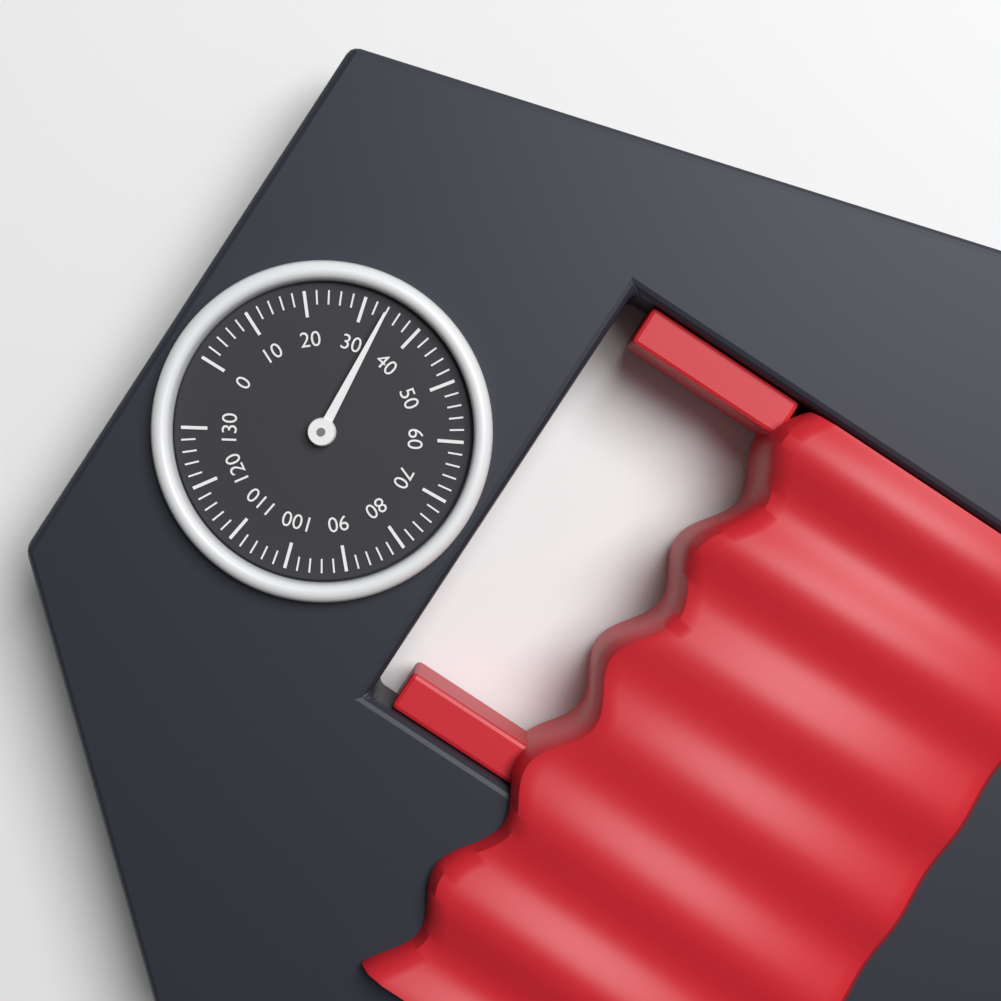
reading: 34 (no unit)
